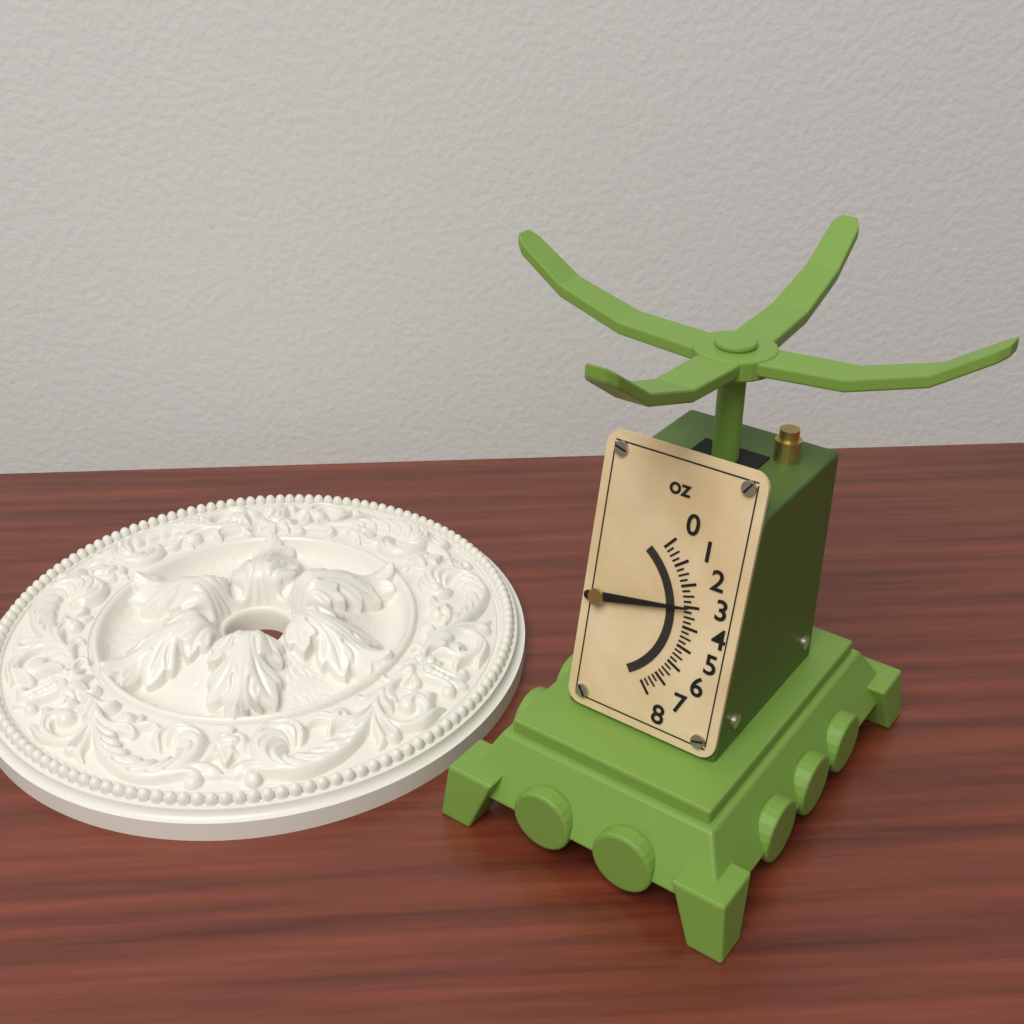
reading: 3.00 oz
